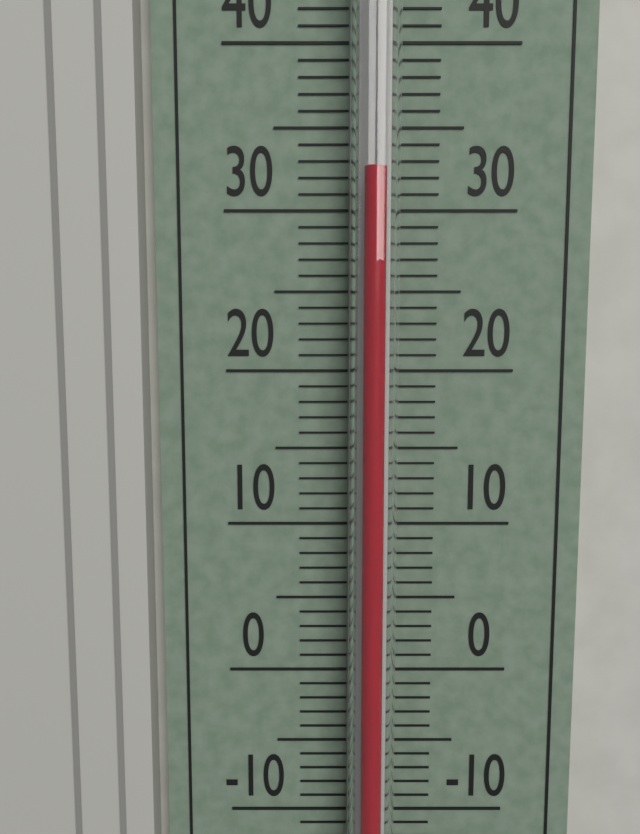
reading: 32.3 °C
